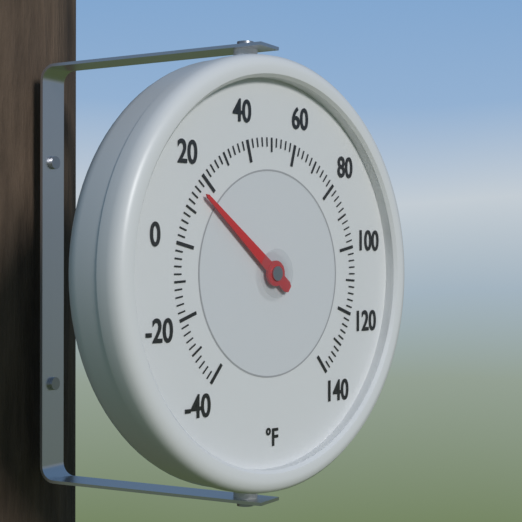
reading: 16 °F
